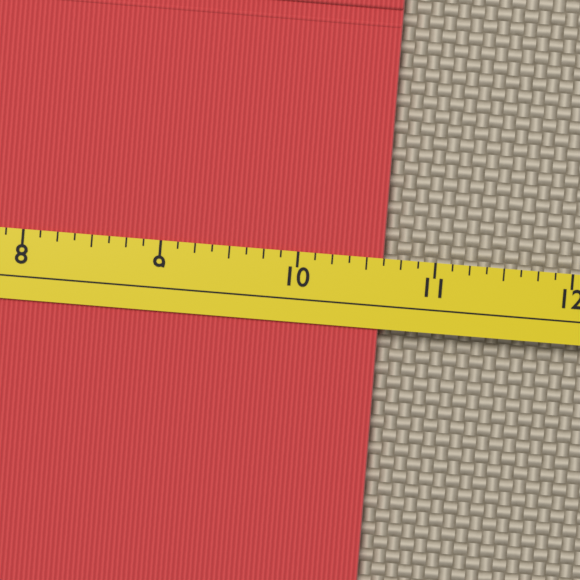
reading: 10.625 (no unit)
